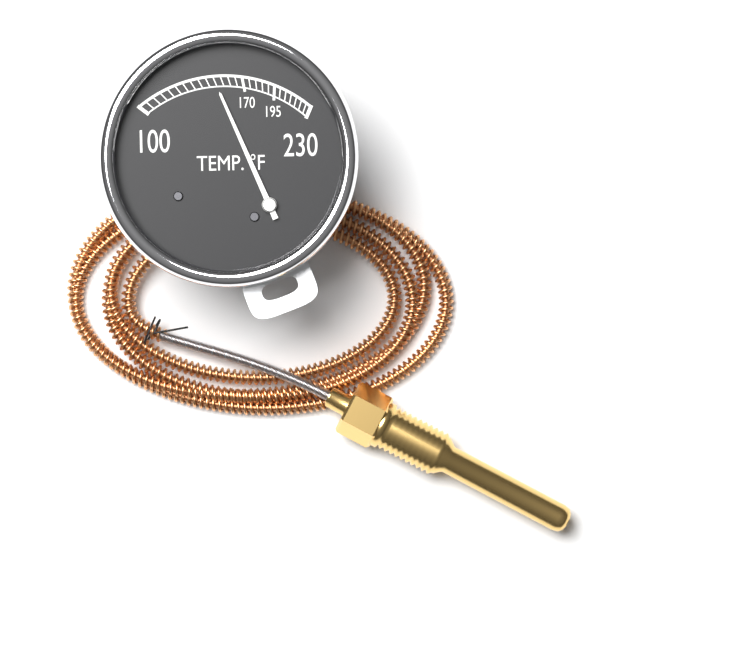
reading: 150 °F
